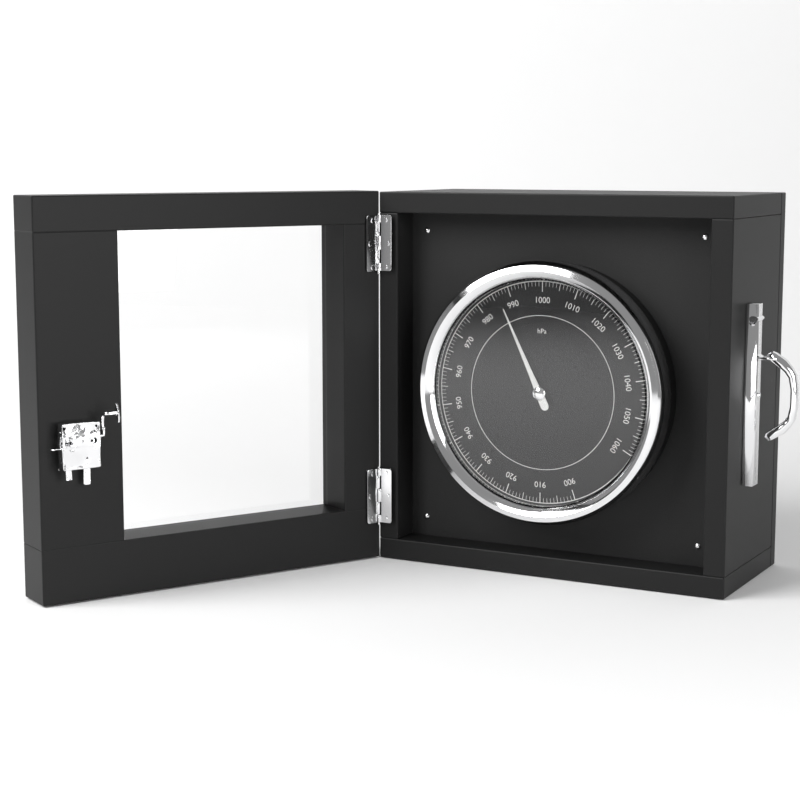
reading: 987 hPa
